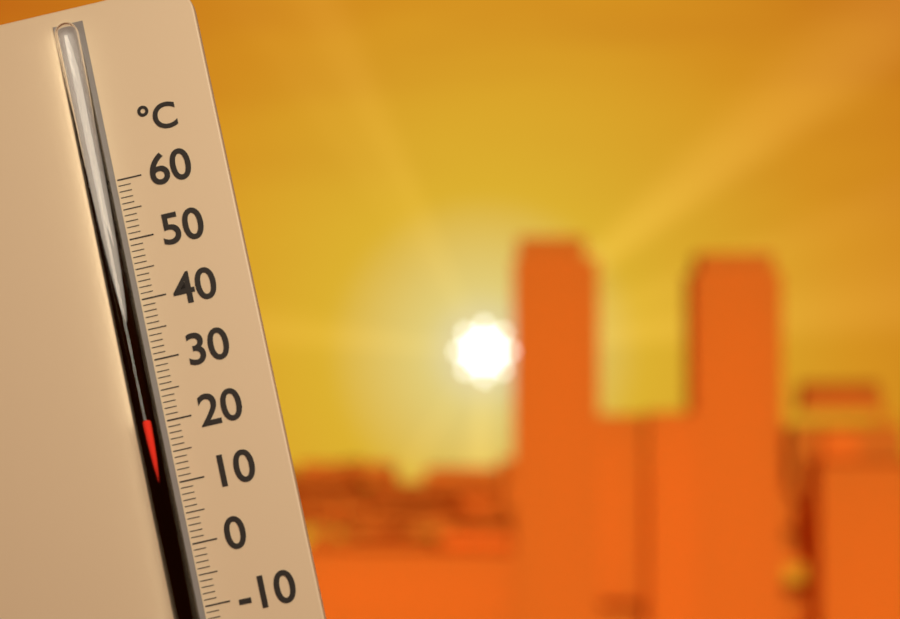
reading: 21 °C
